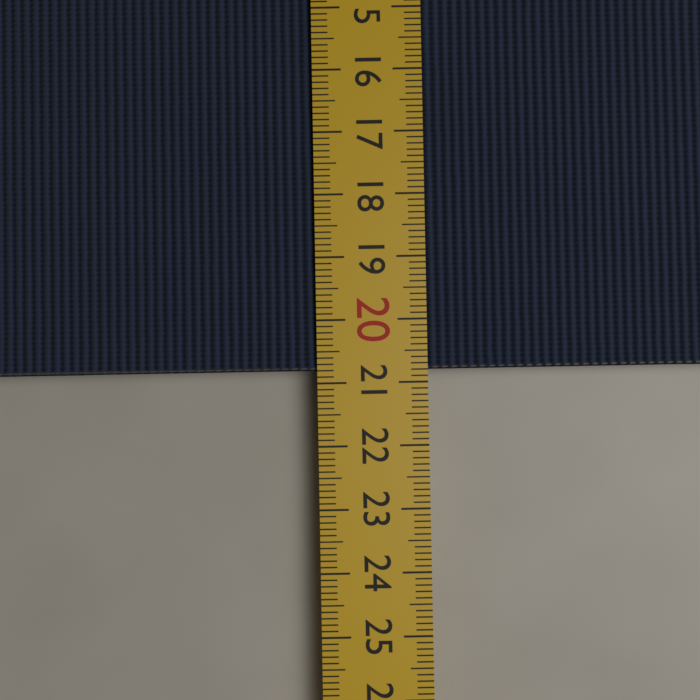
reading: 20.8 cm
